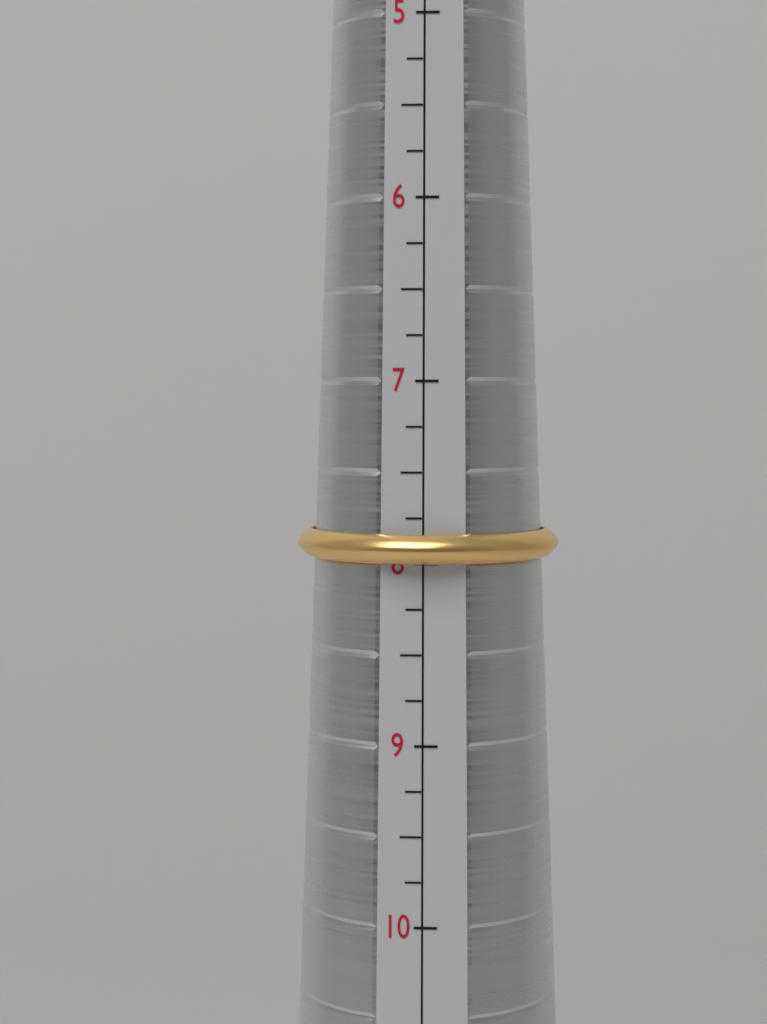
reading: 8.00 (no unit)
